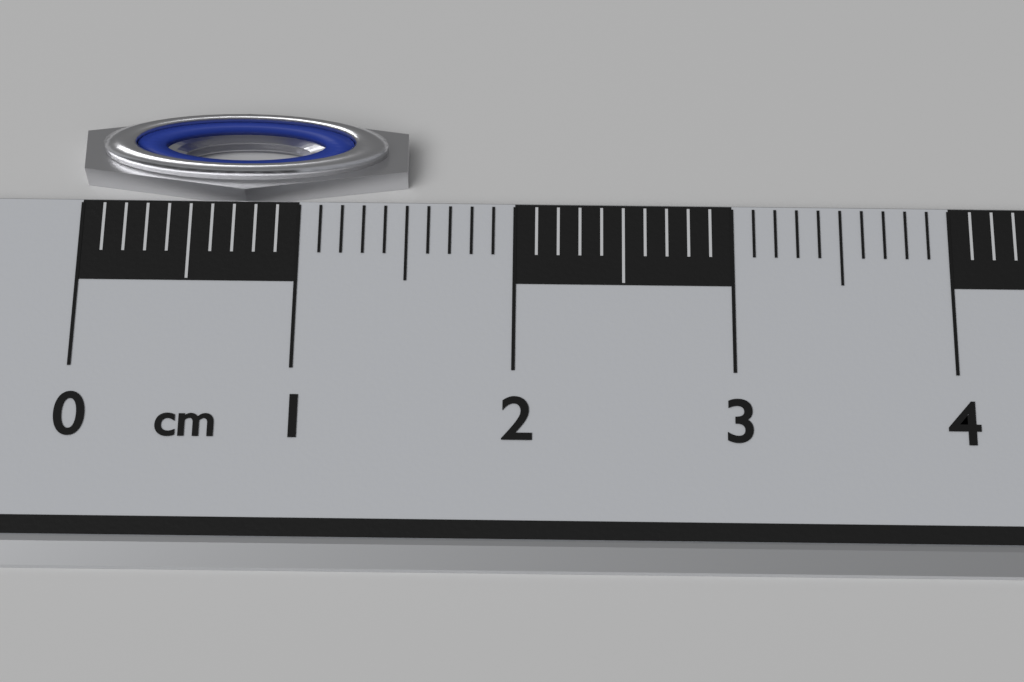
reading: 1.5 cm
